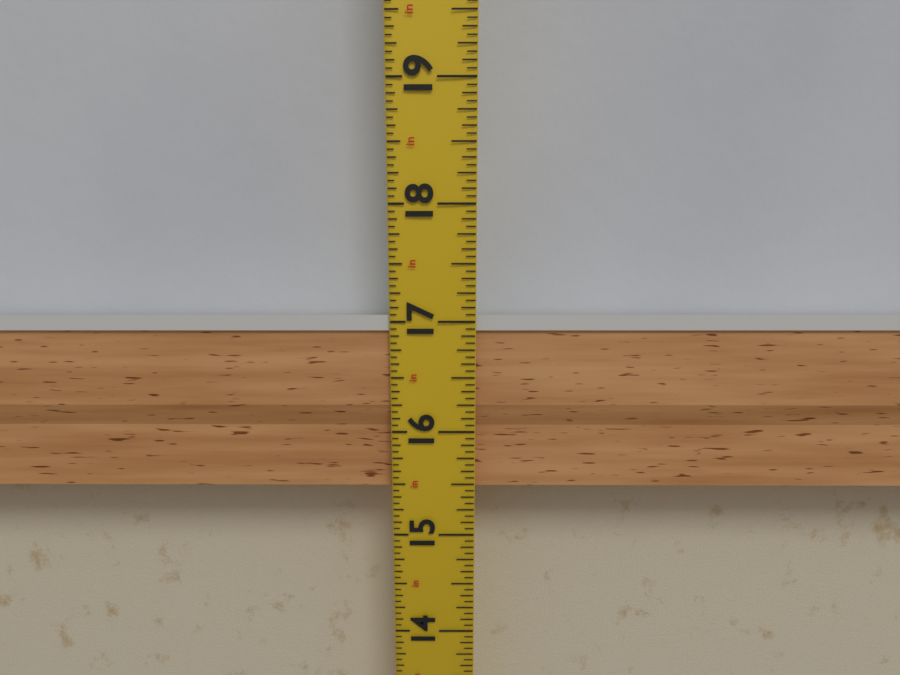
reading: 17.0625 in
